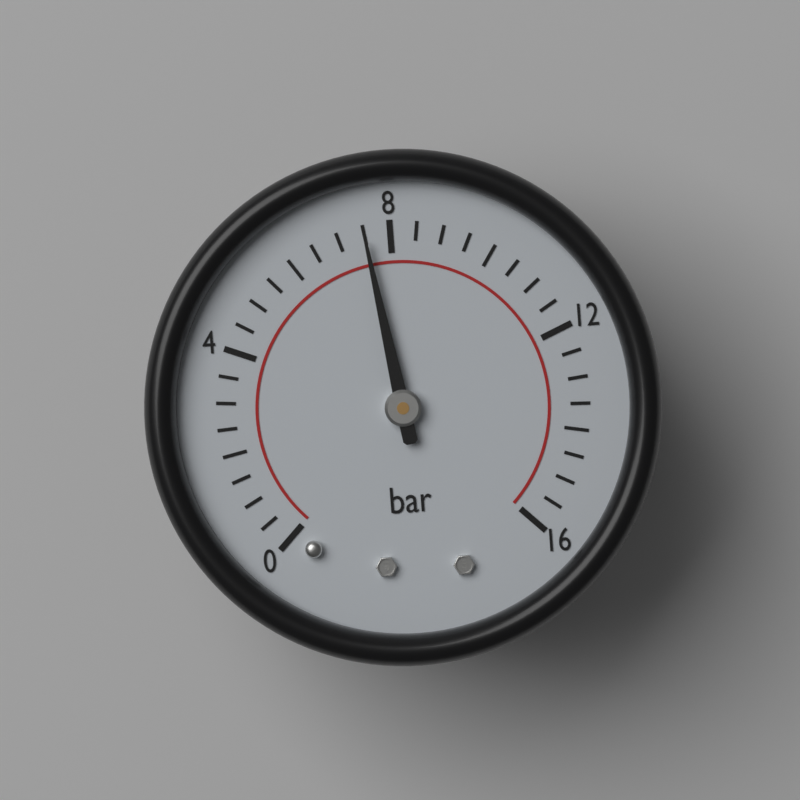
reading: 7.5 bar
